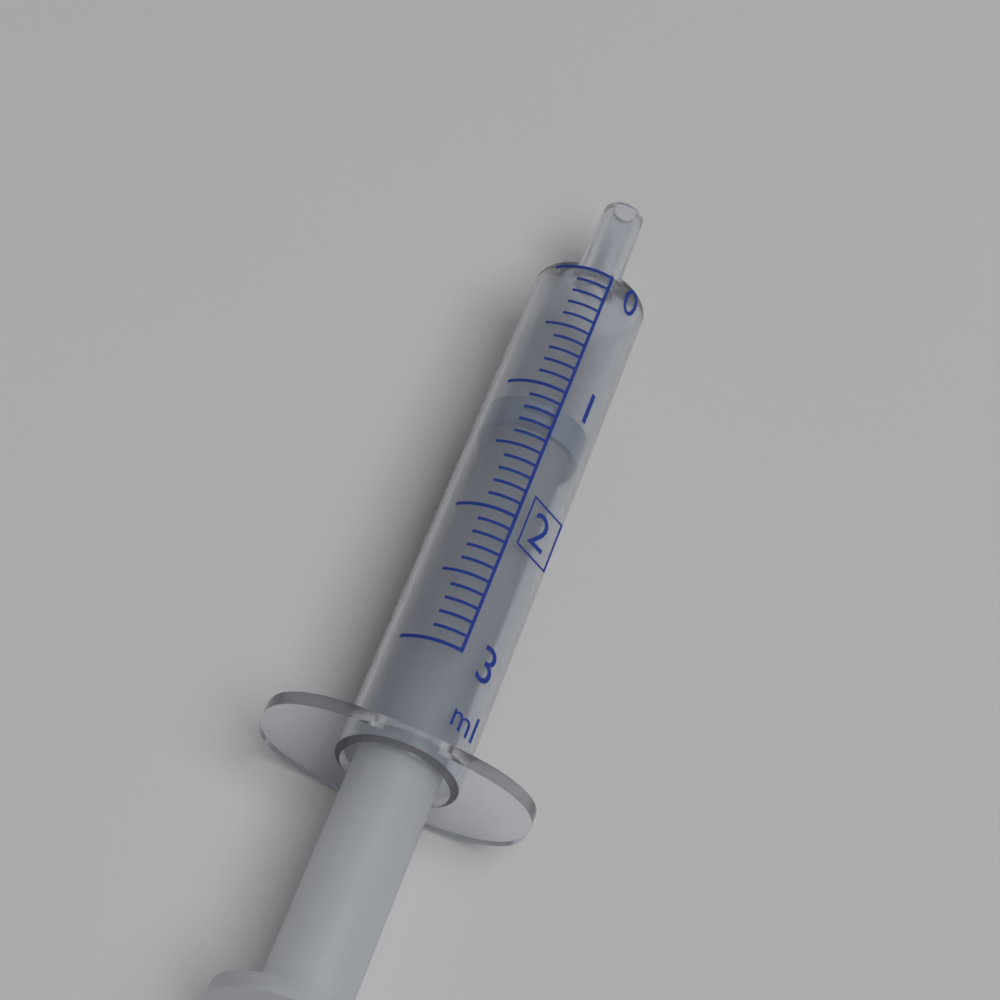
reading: 1.1 ml
